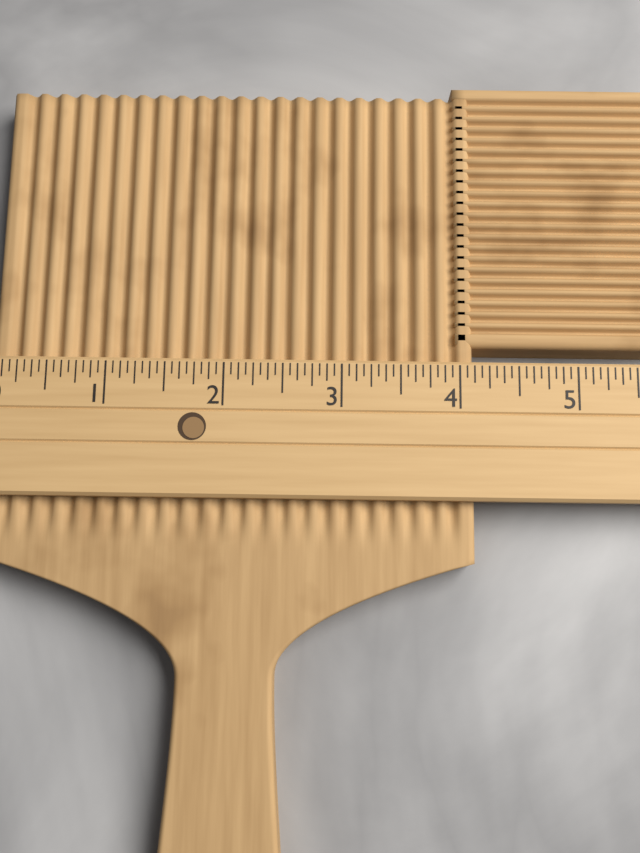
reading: 4.1250 (no unit)
